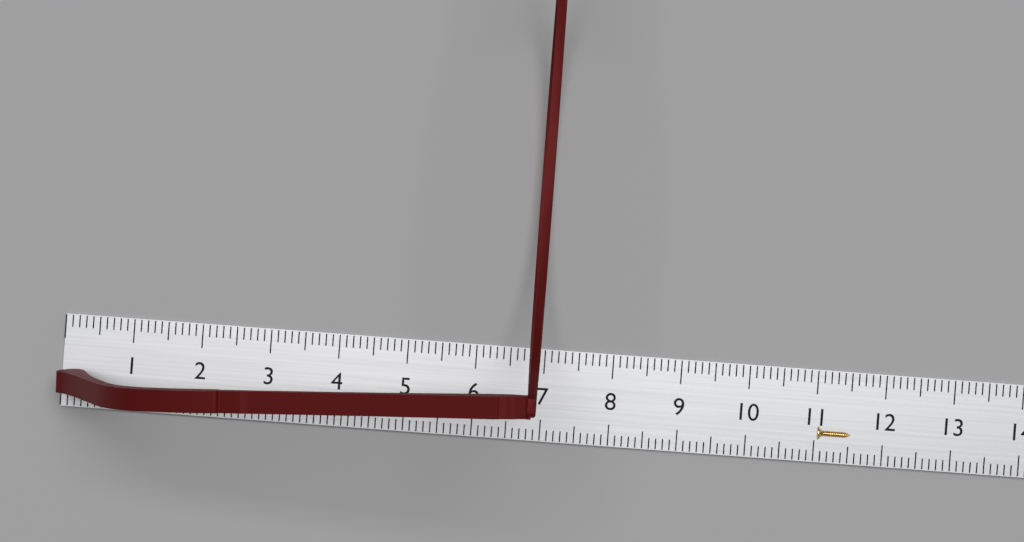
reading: 6.9 cm
